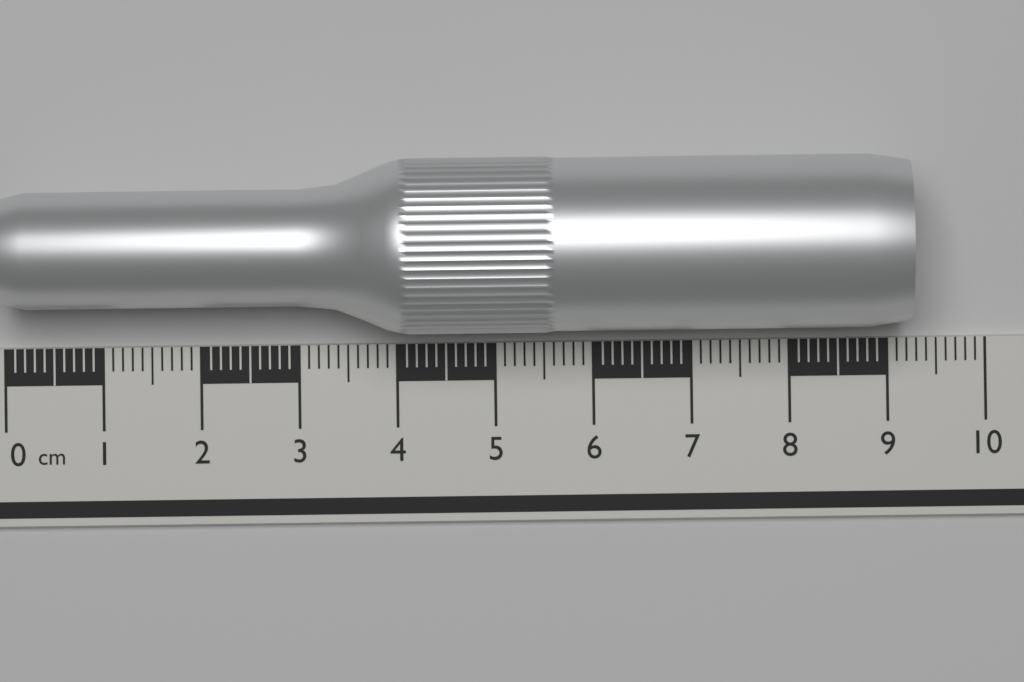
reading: 9.2 cm
